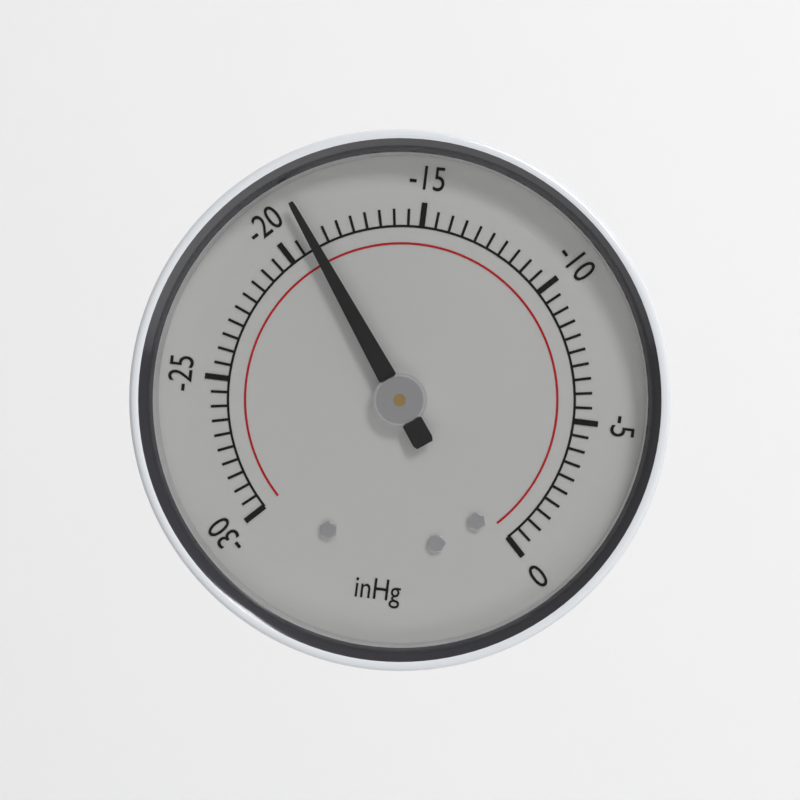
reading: -19.0 inHg
